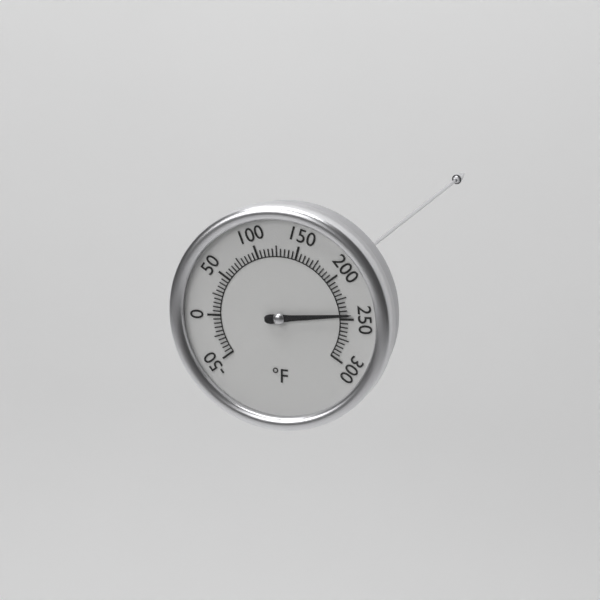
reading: 245 °F
